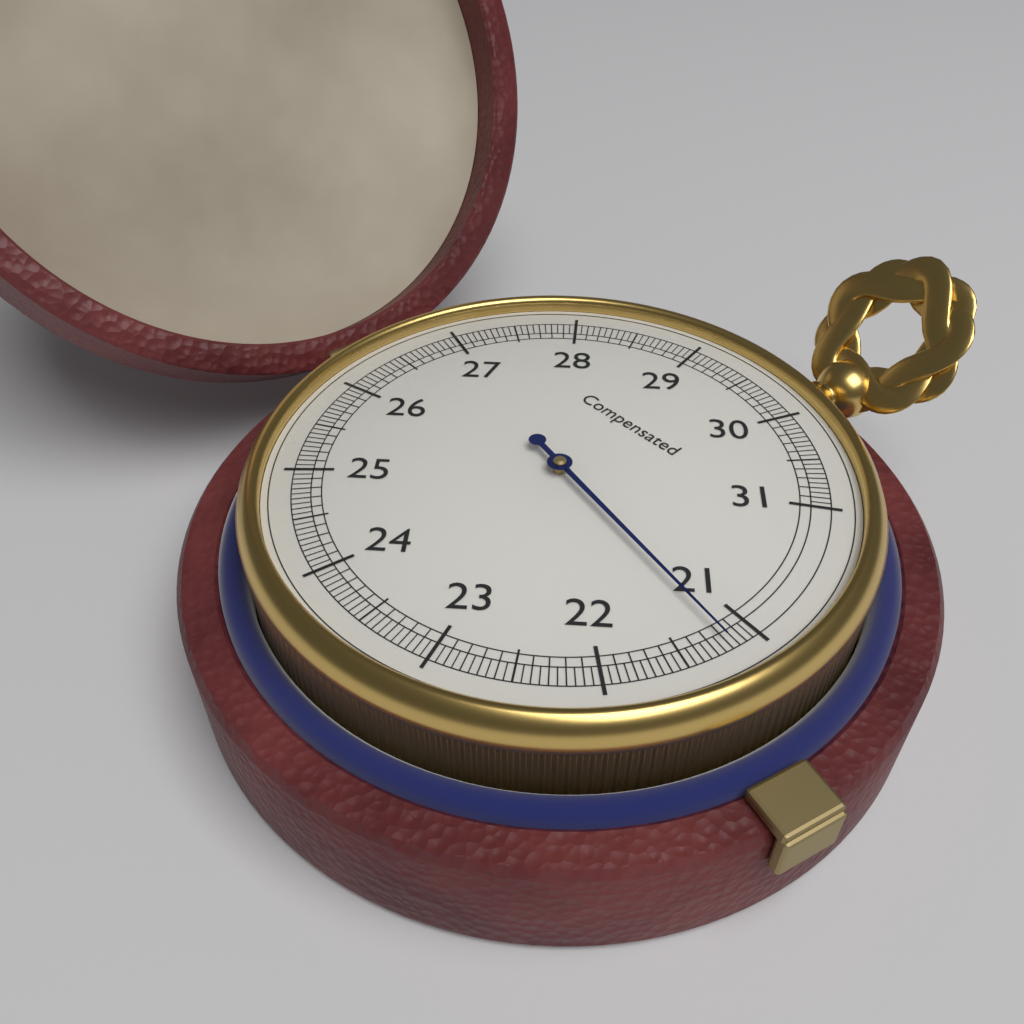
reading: 21.20 (no unit)
